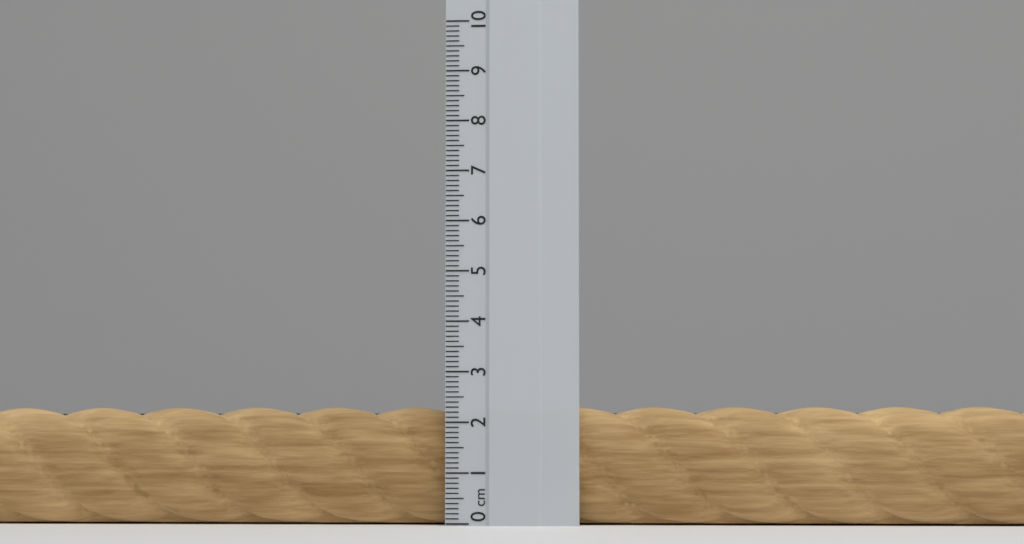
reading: 2.3 cm
